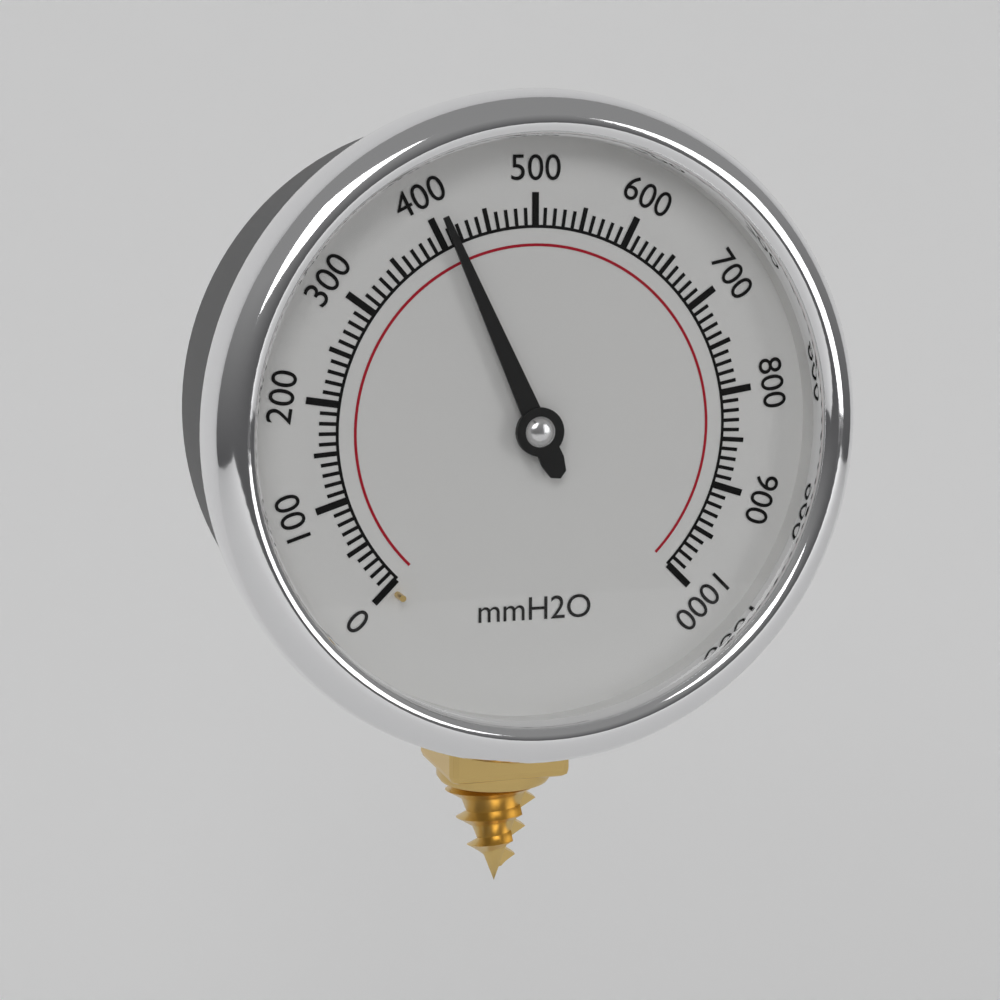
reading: 410 mmH2O
